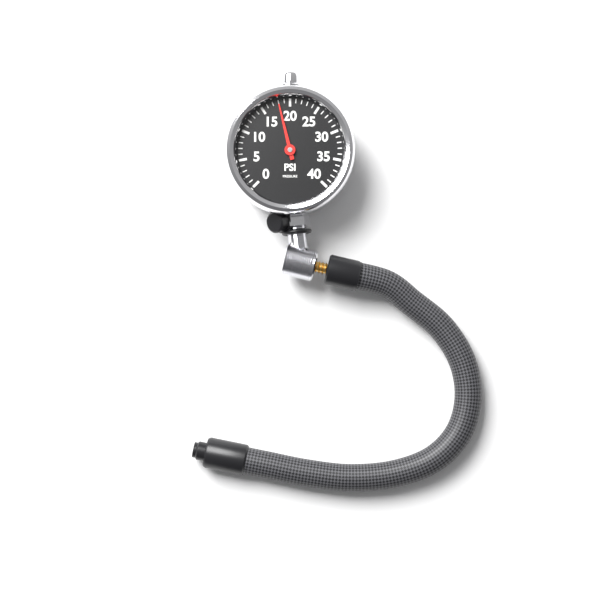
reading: 18 psi
